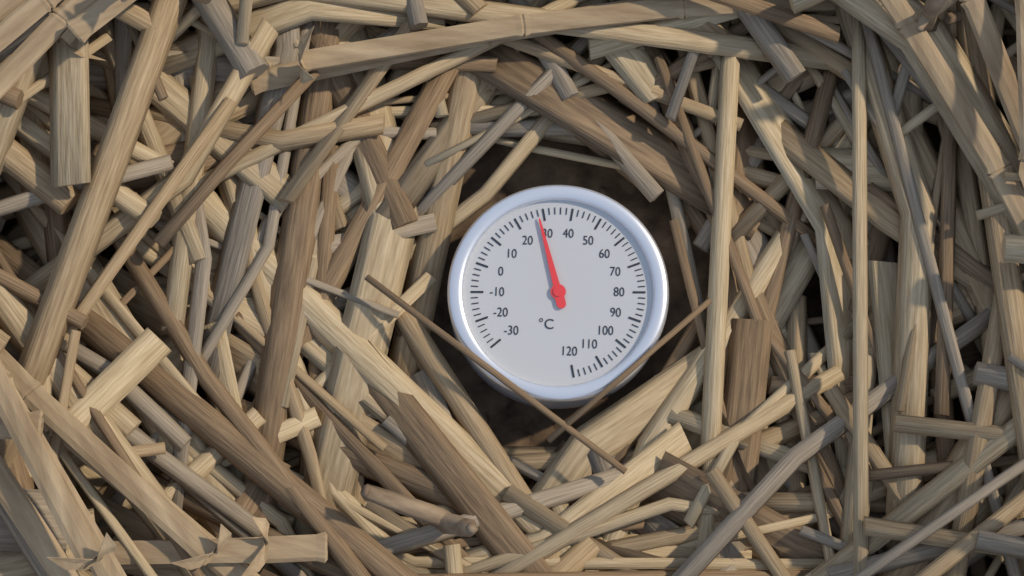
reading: 28 °C
